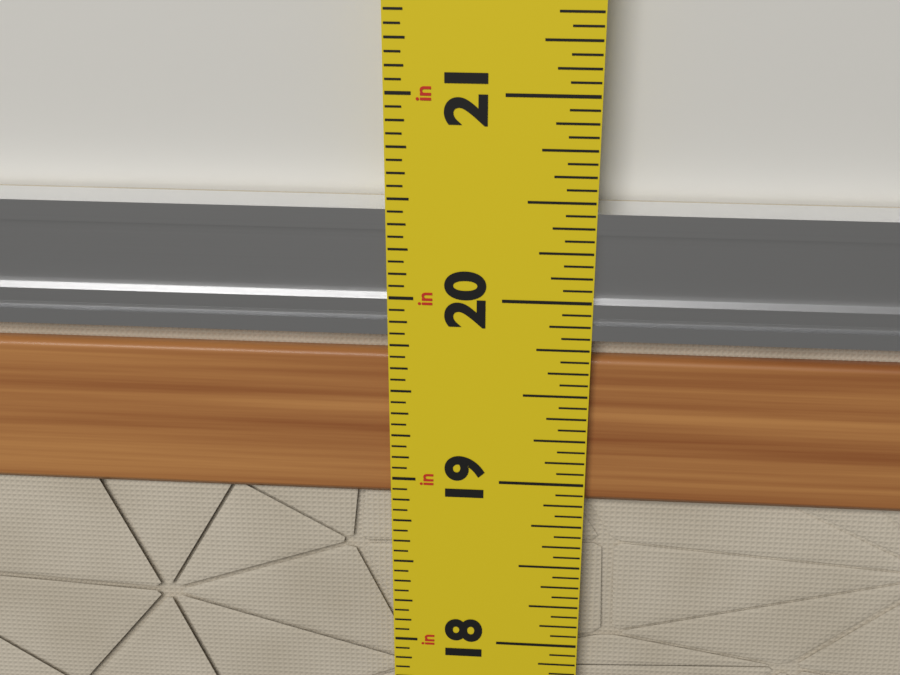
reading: 20.4375 in
